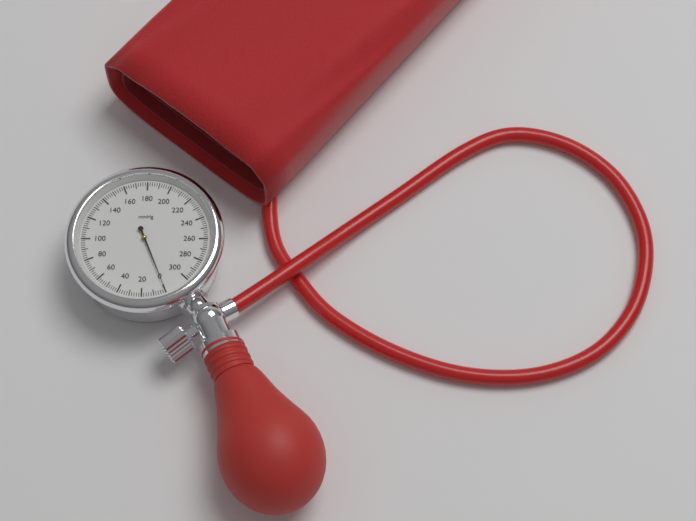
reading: 0 mmHg
